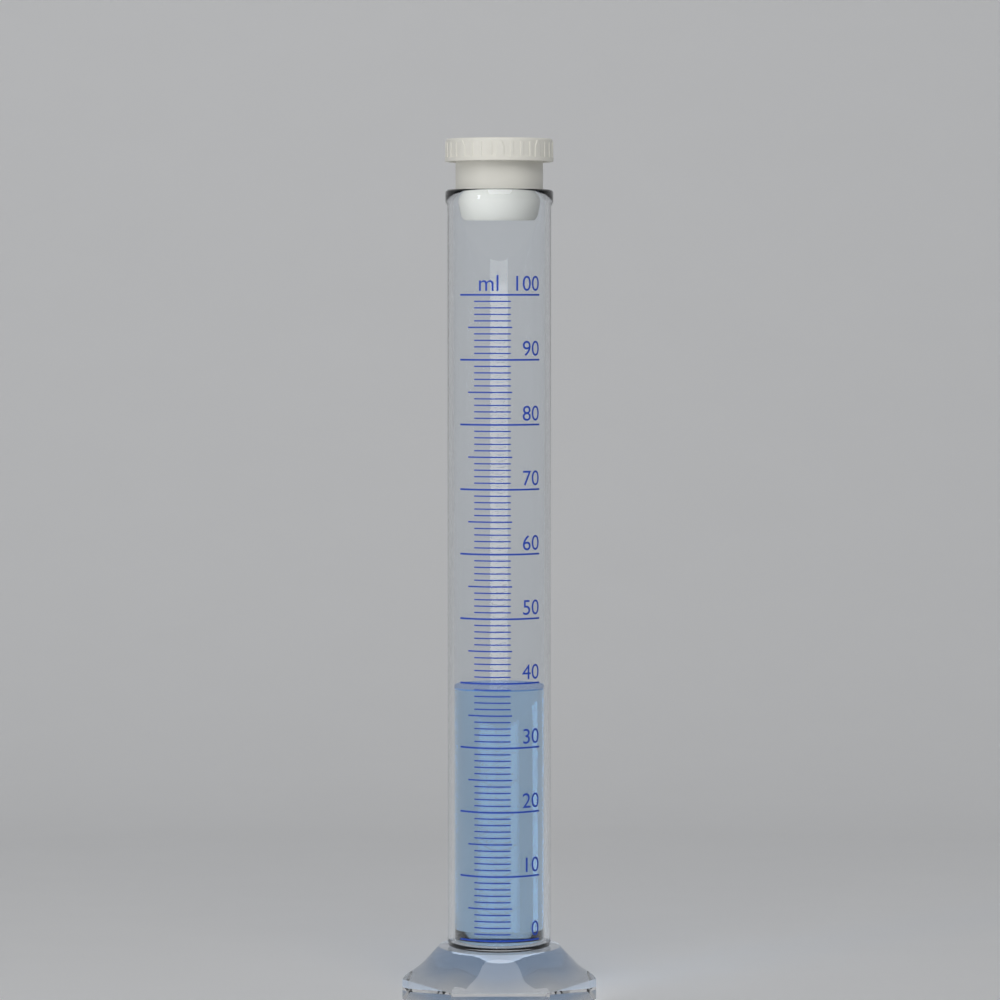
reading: 39 ml
